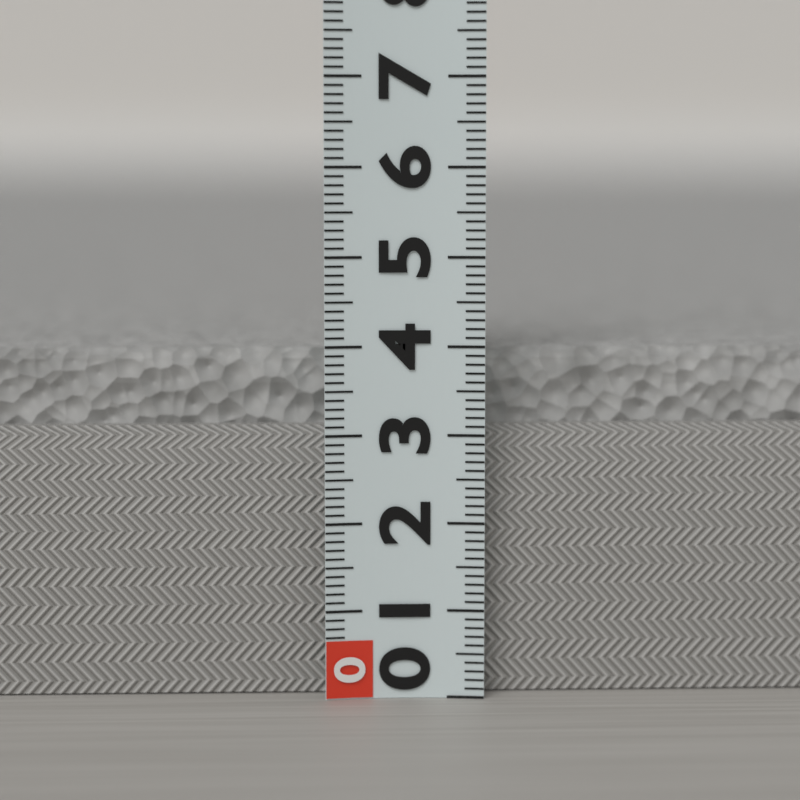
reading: 3.9 (no unit)
